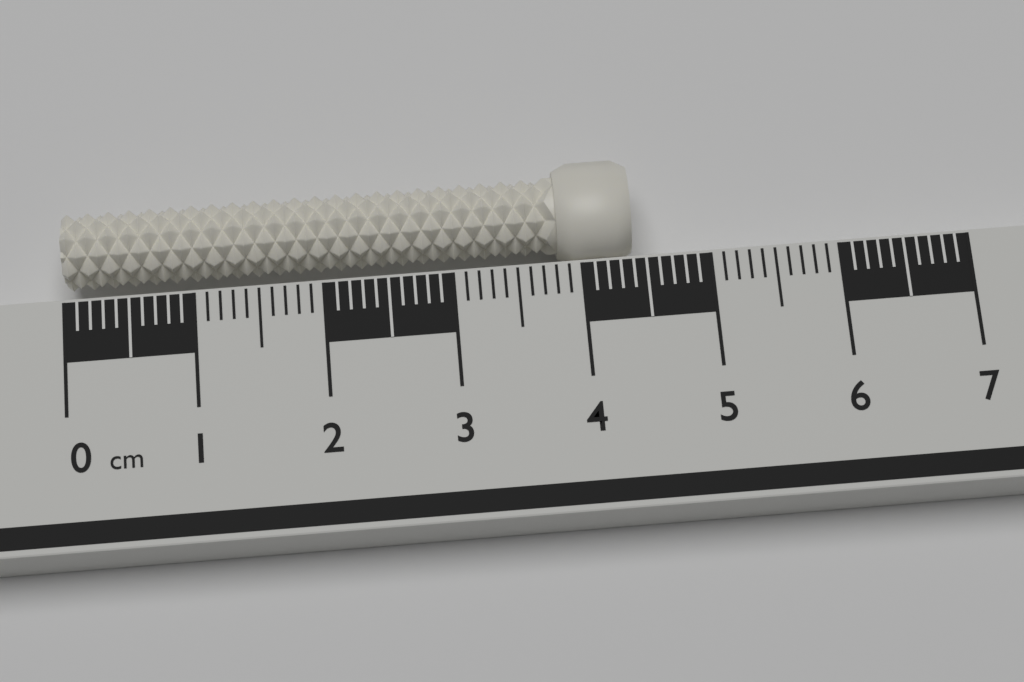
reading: 4.4 cm
